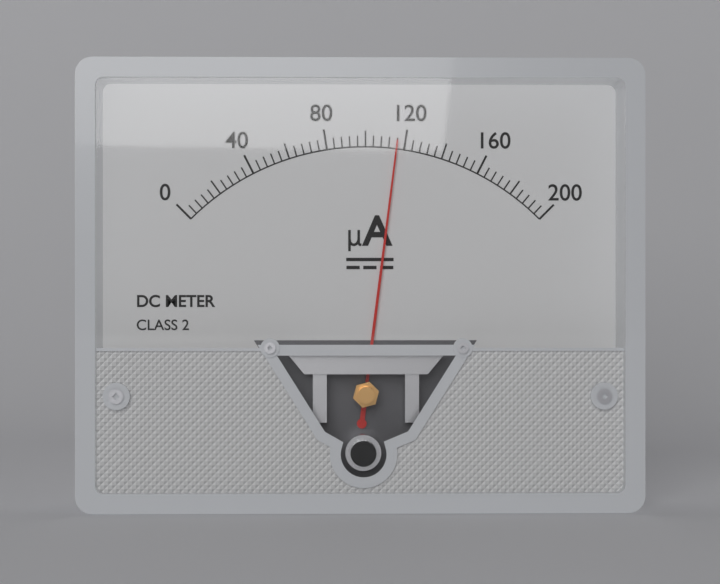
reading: 116 µA
